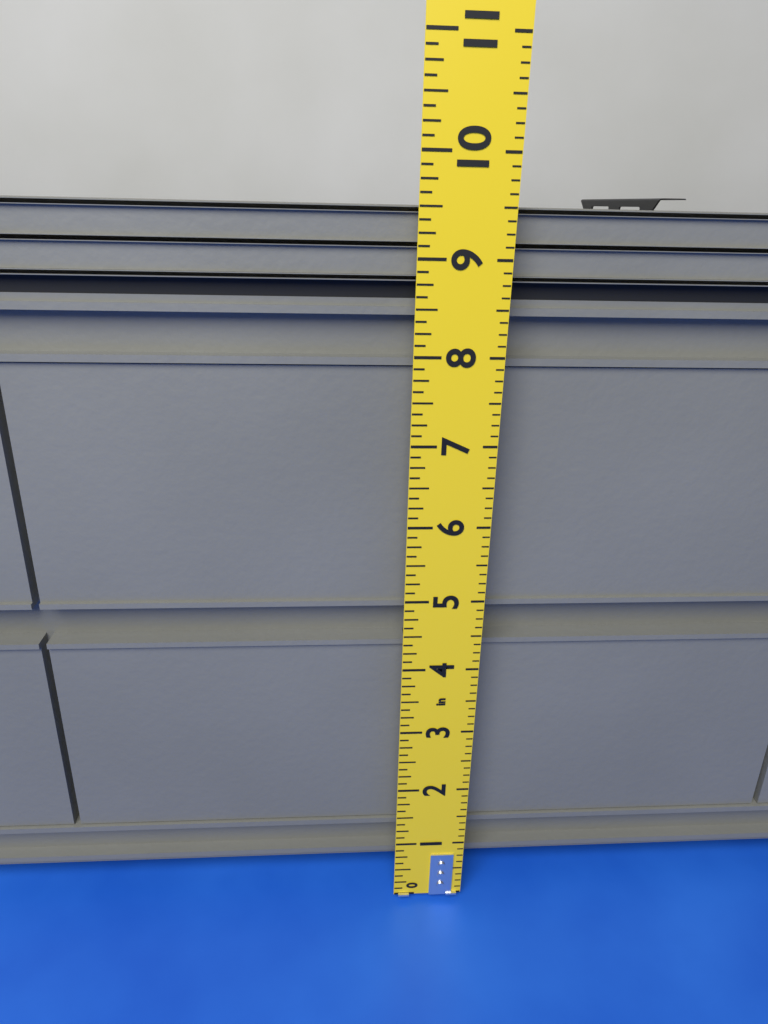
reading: 9.500 in
